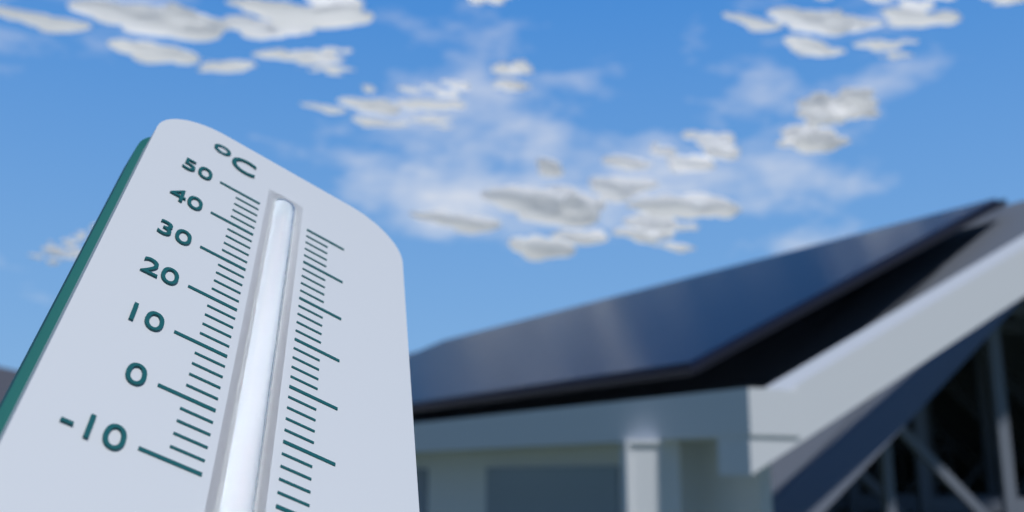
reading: 49 °C
